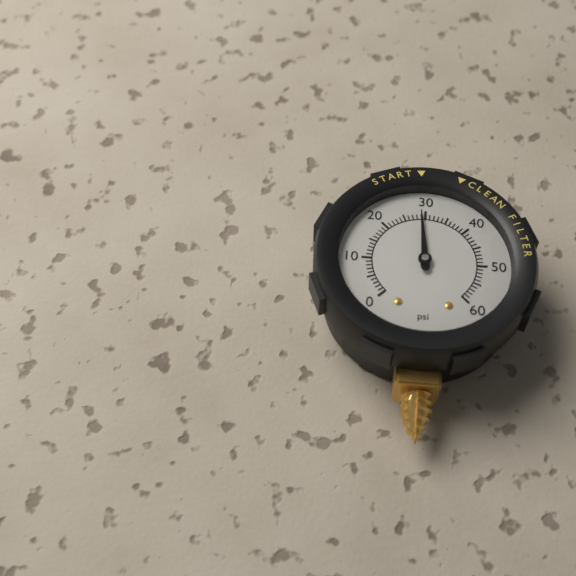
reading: 29 psi
